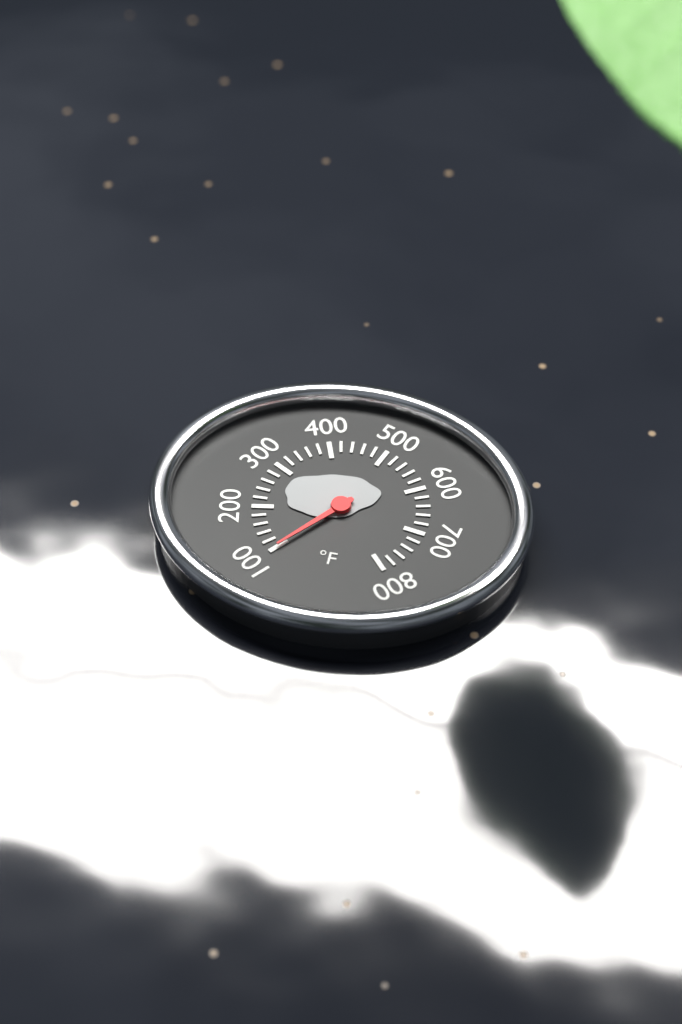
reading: 100 °F
